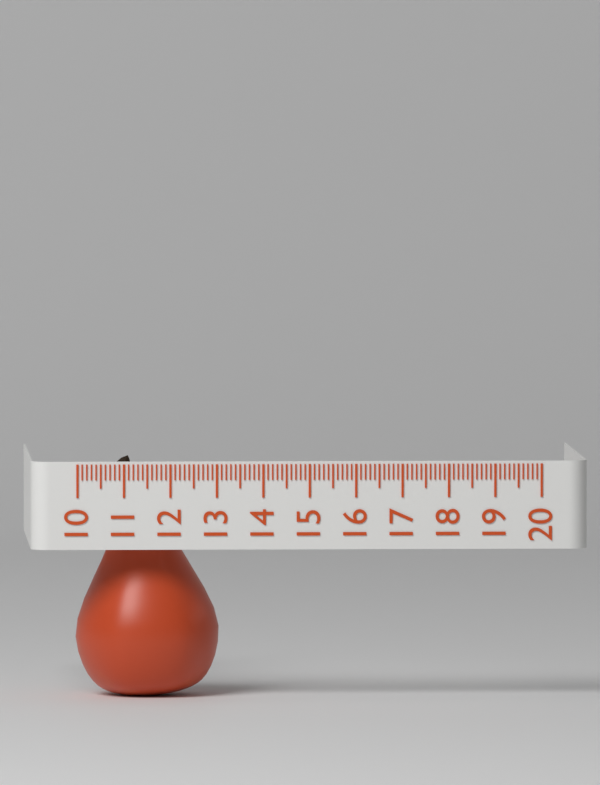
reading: 13.1 (no unit)
